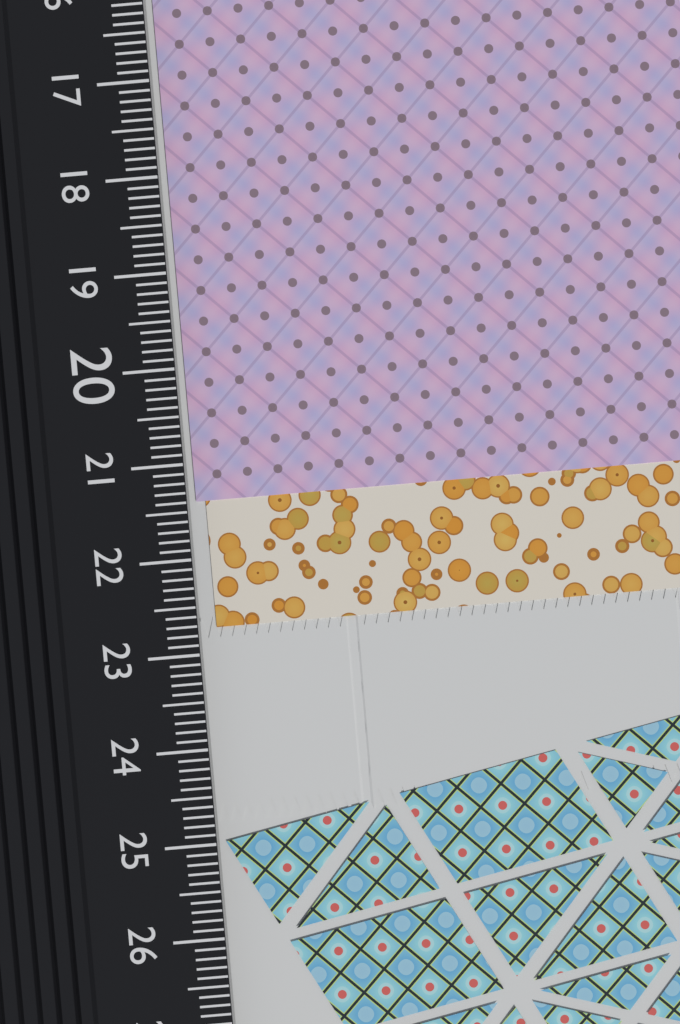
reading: 21.4 cm
